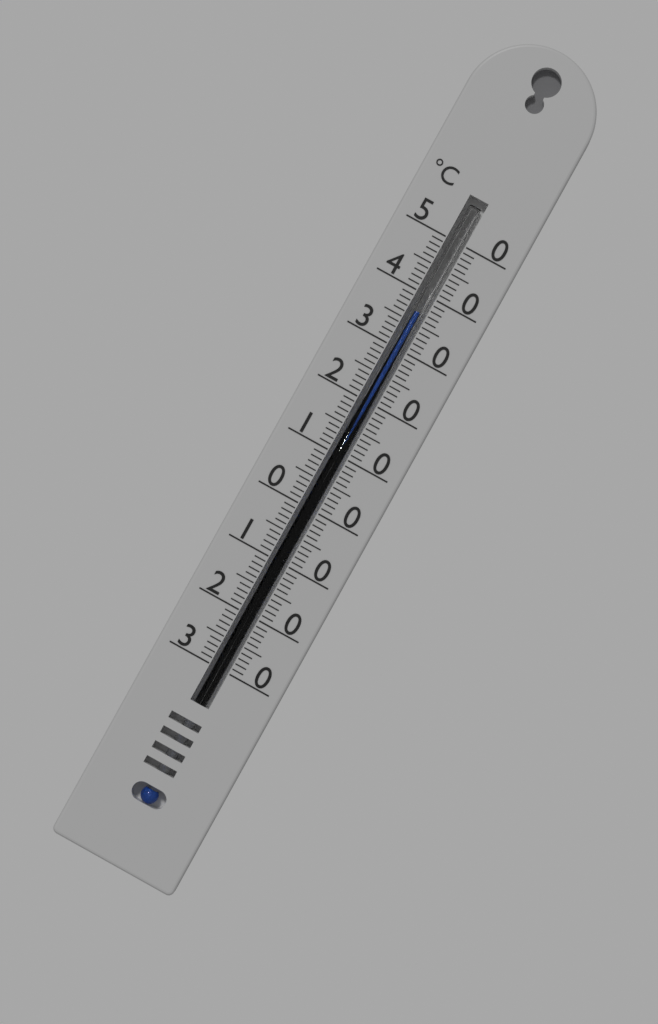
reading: 37 °C
